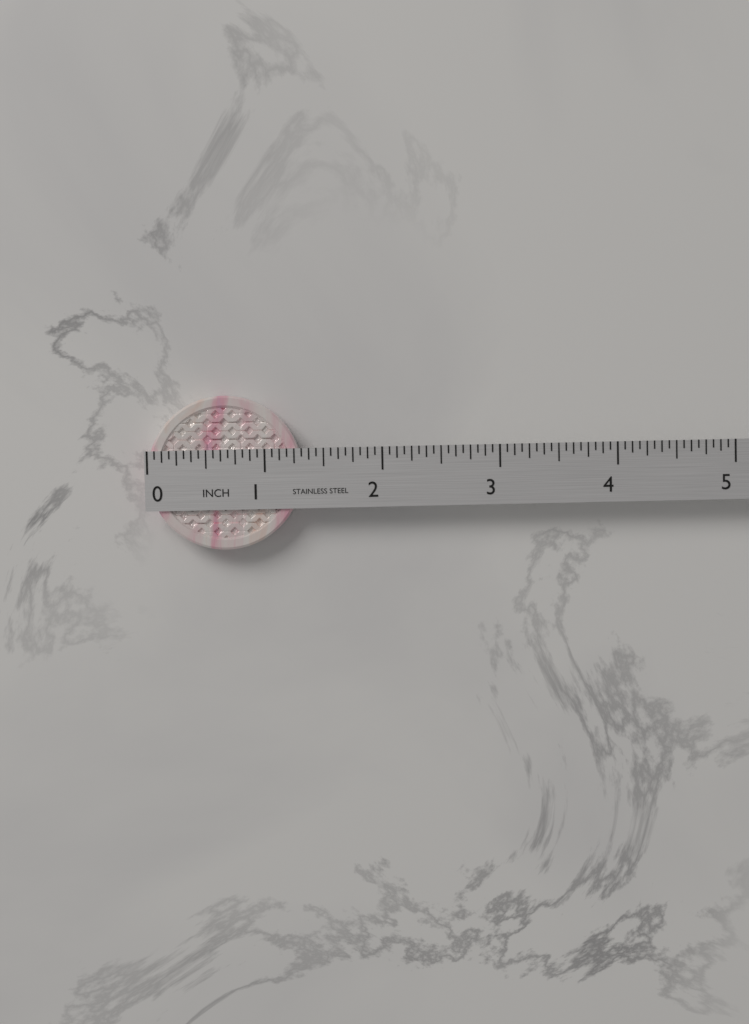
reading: 1.3125 in
